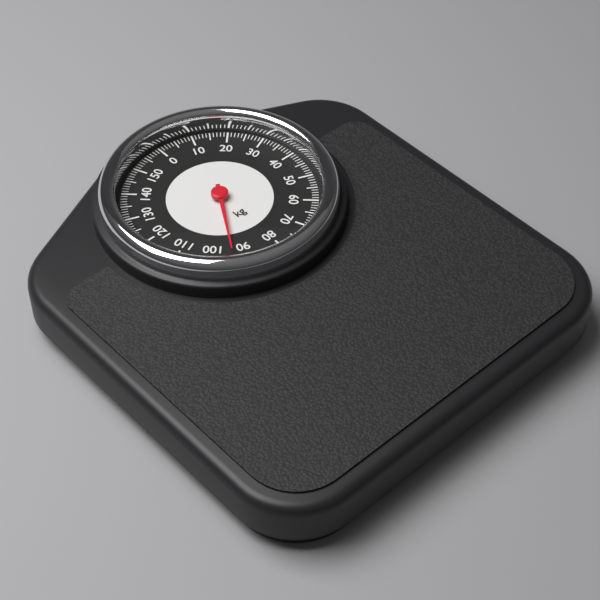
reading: 94 kg
